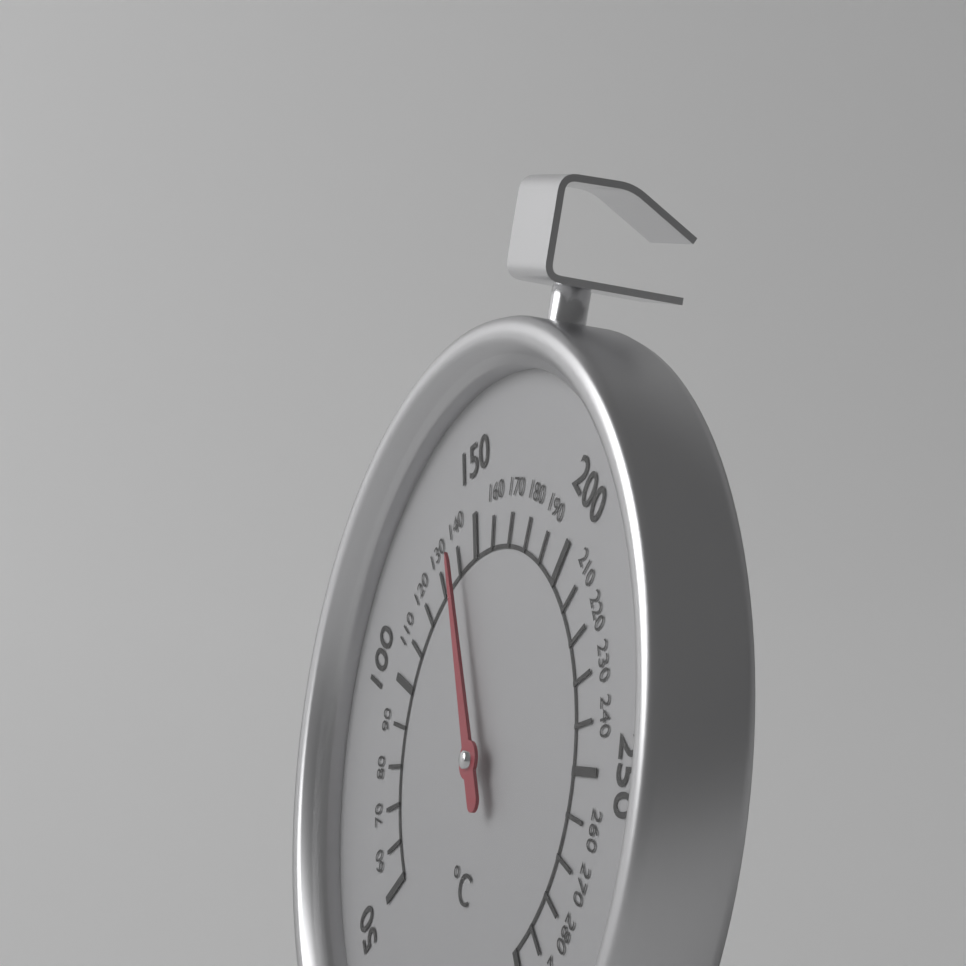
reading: 140 °C
